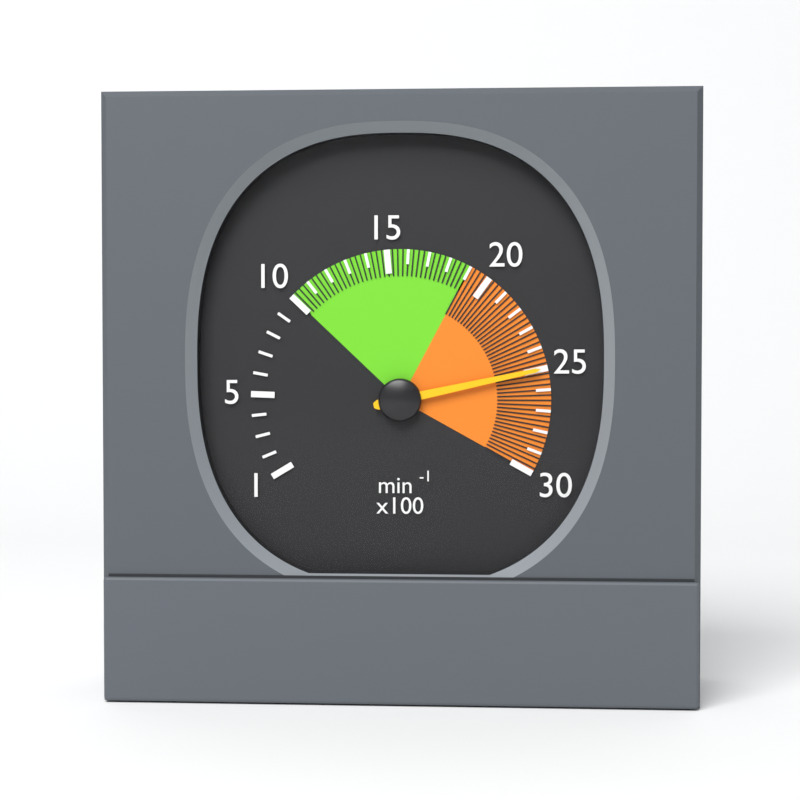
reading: 2500 min⁻¹
